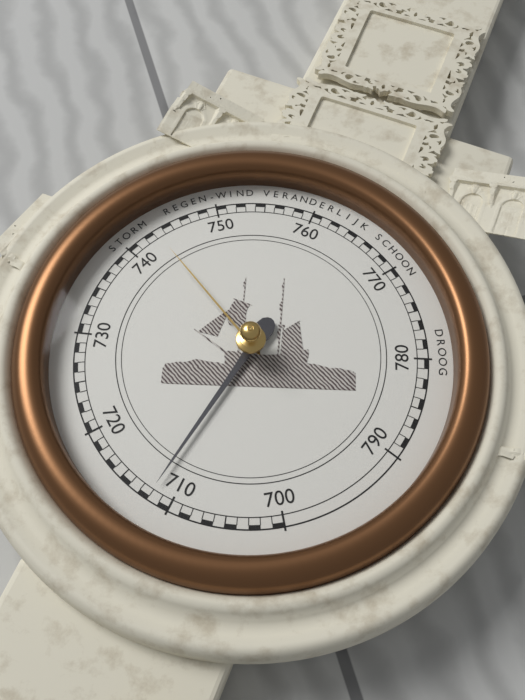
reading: 712 mmHg
